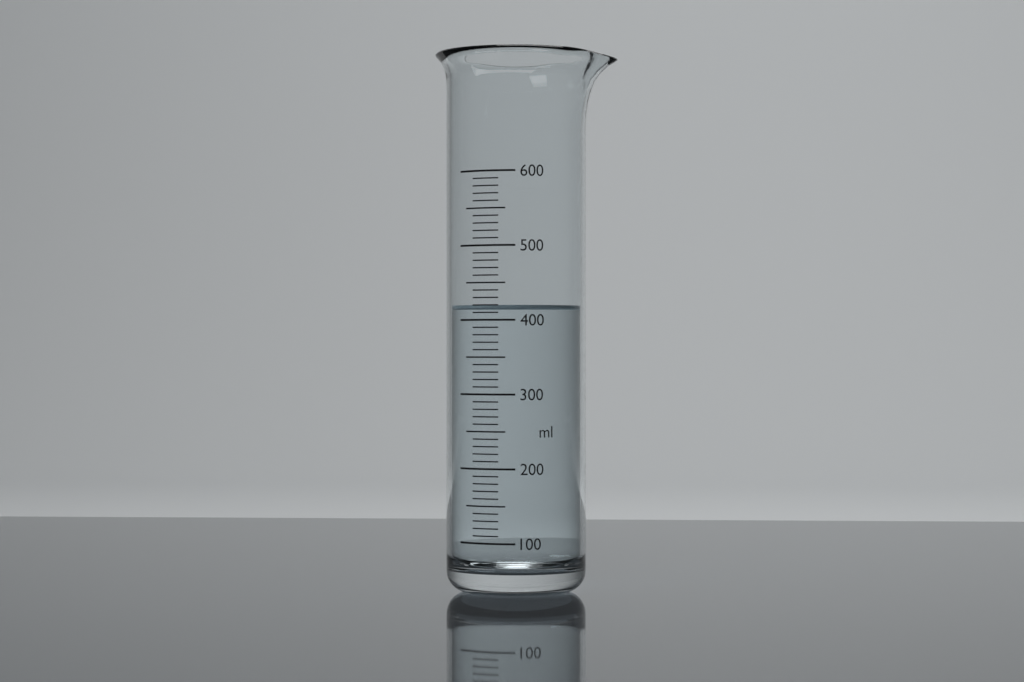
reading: 420 ml
